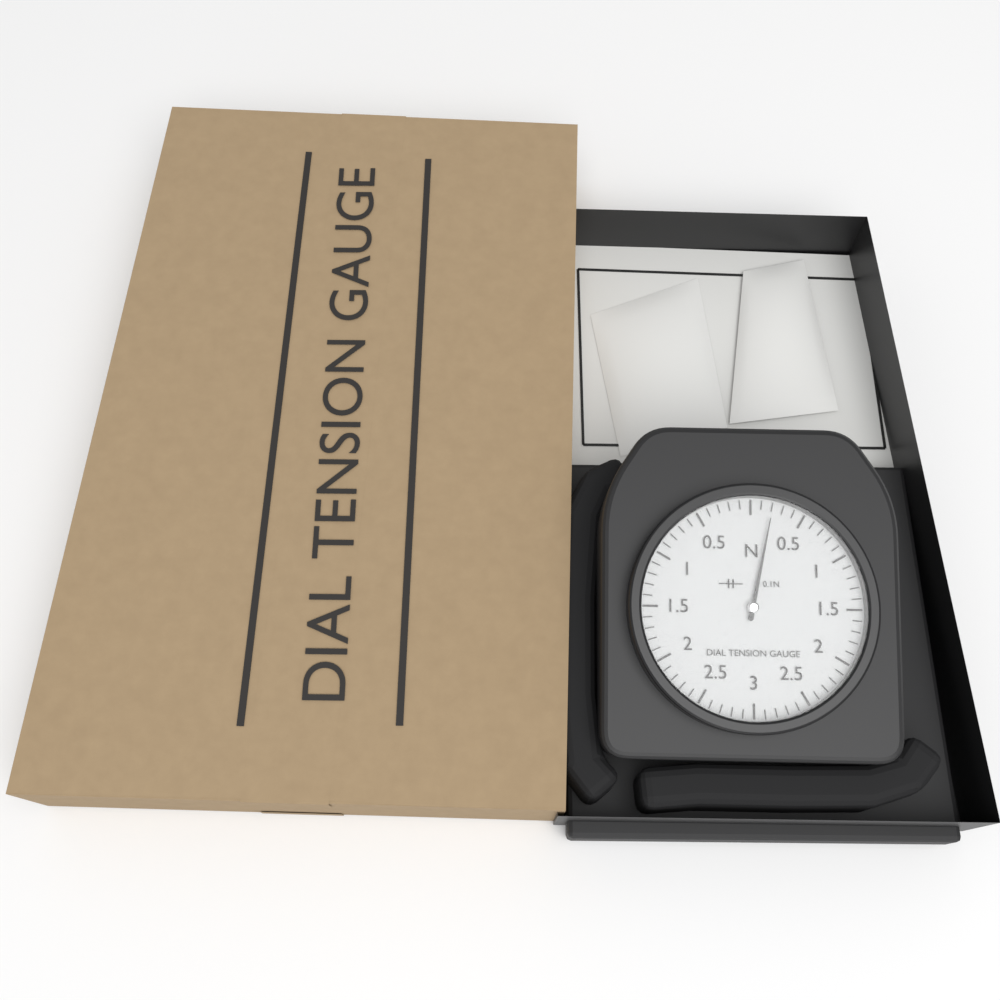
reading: 0.2 N
